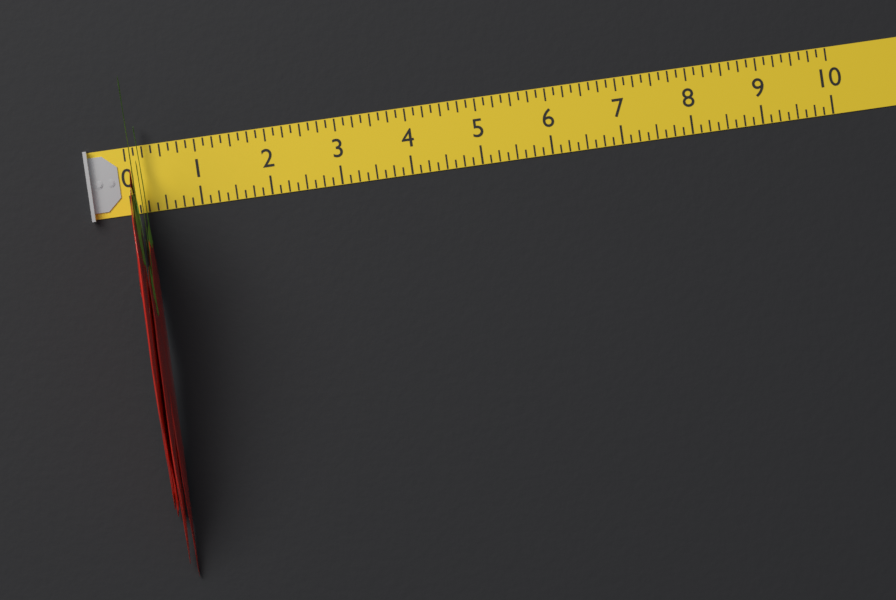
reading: 0.250 (no unit)
